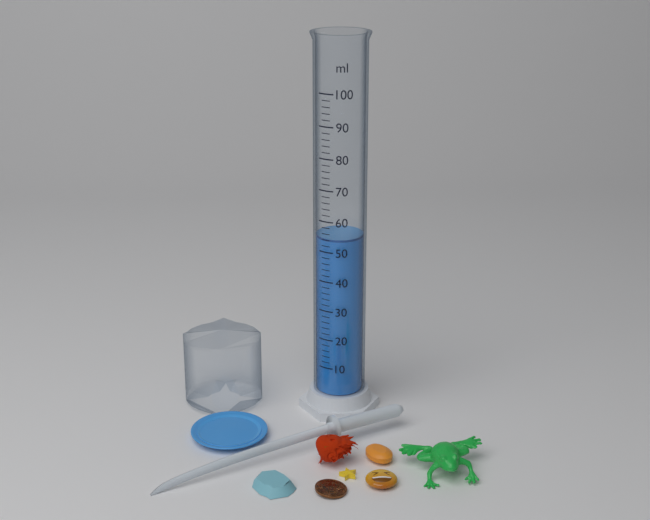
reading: 54 ml
